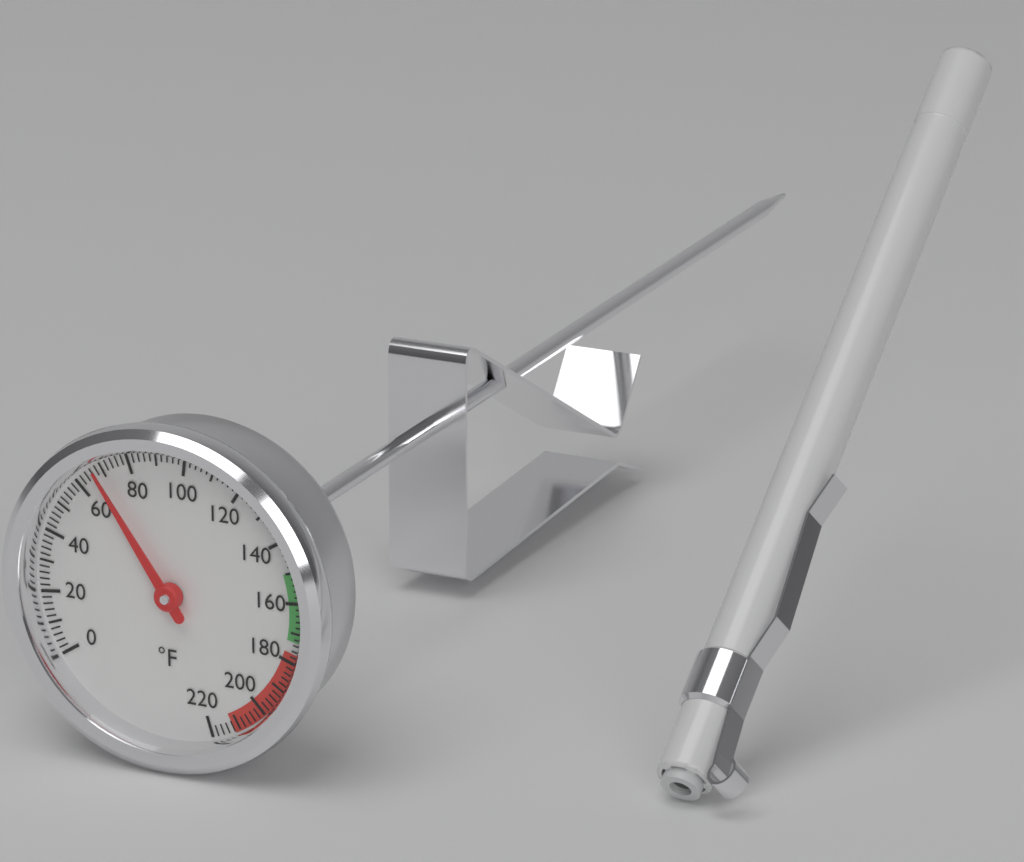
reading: 68 °F
